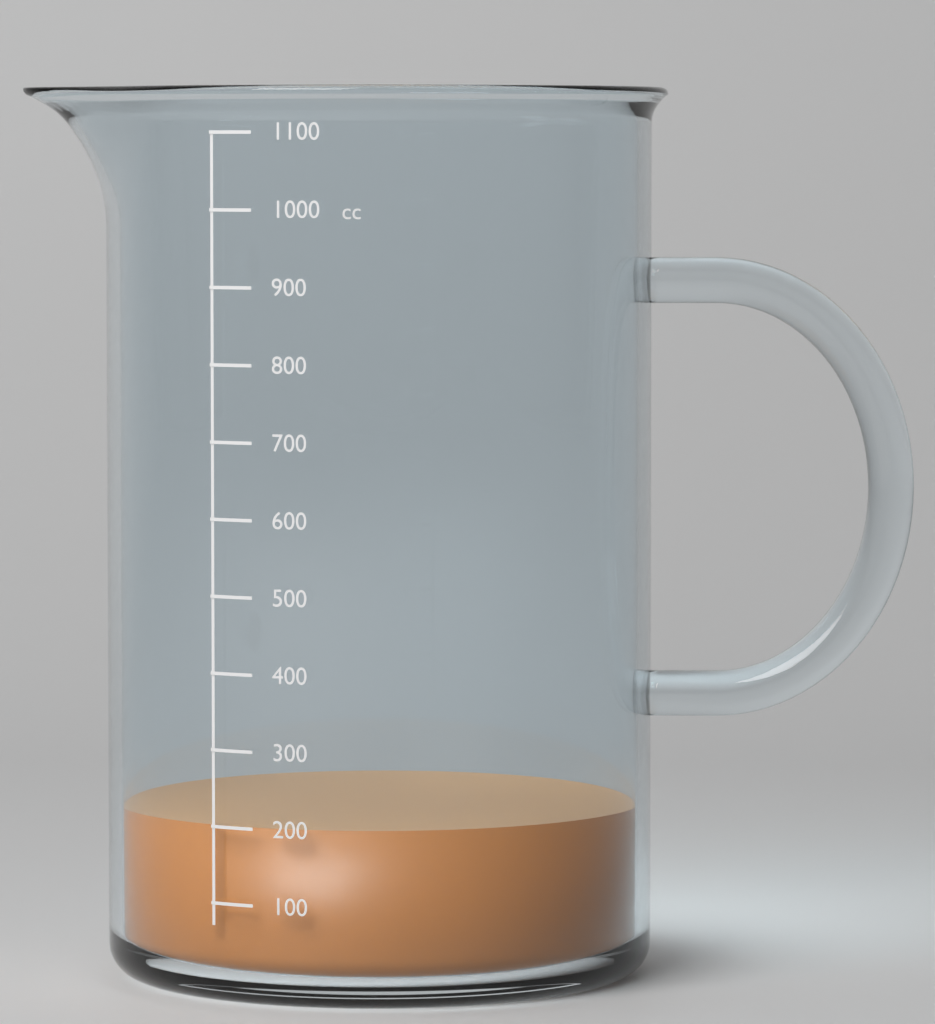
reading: 200 cc
